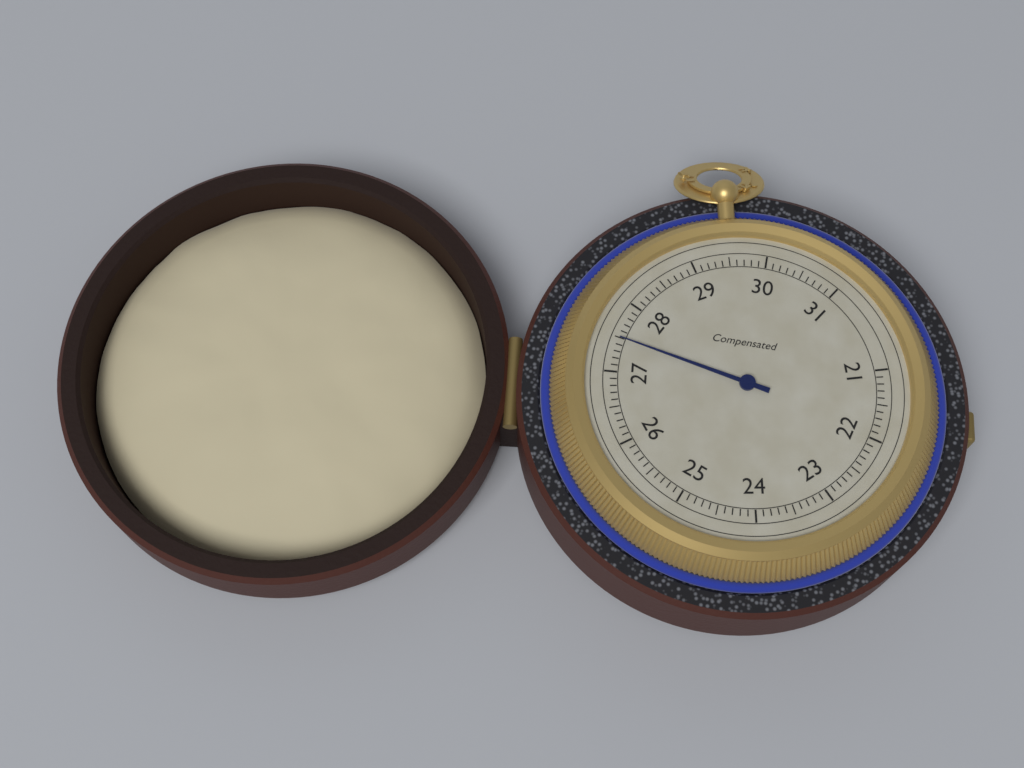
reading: 27.5 (no unit)
